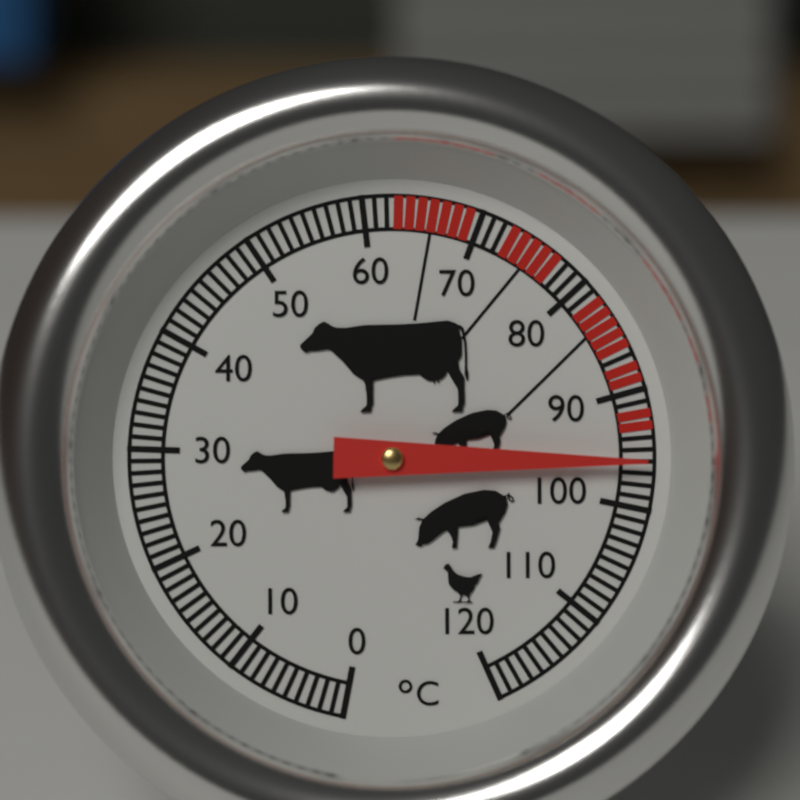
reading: 96 °C
